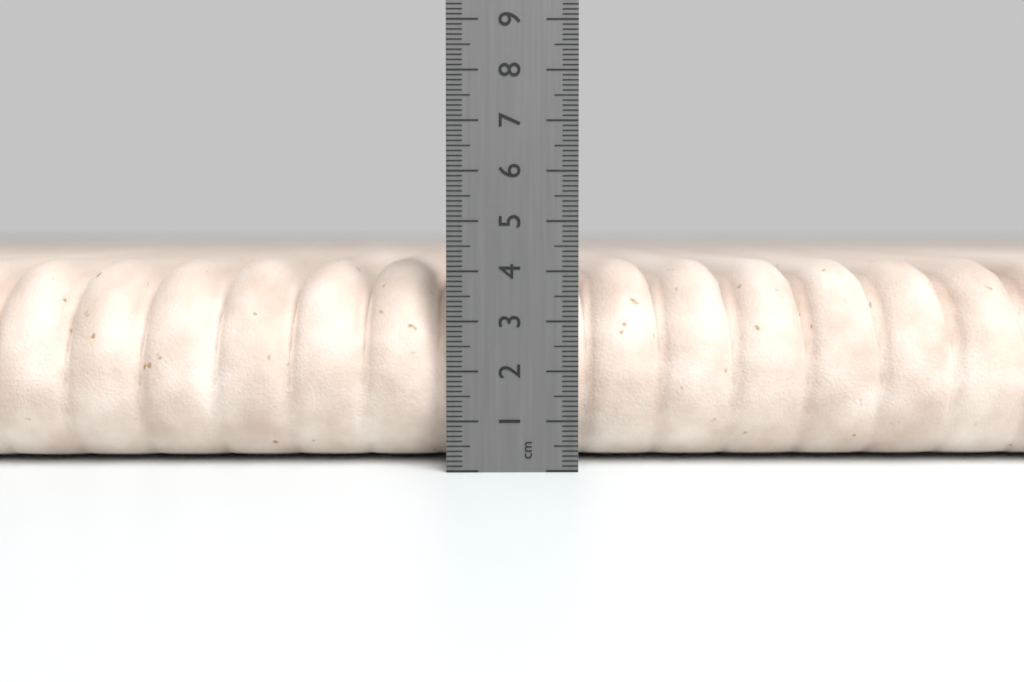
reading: 4.2 cm
